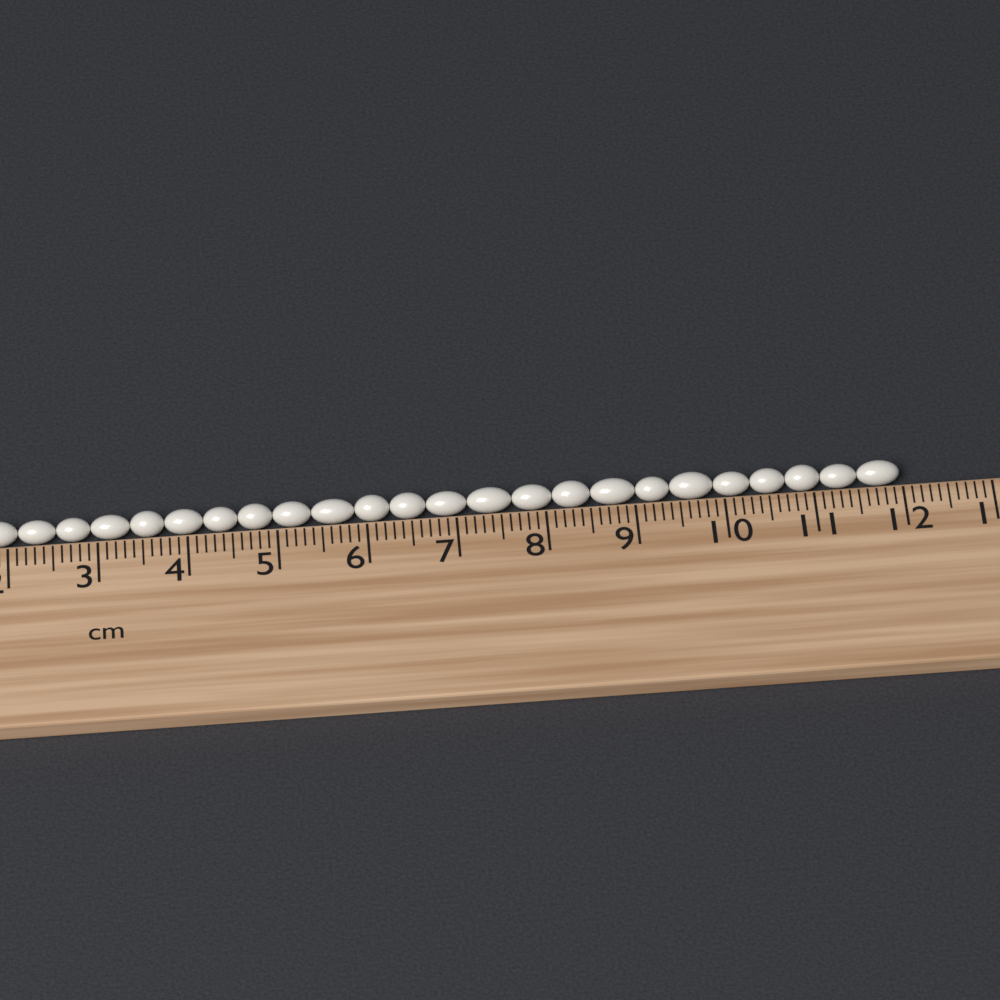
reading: 12.0 cm
